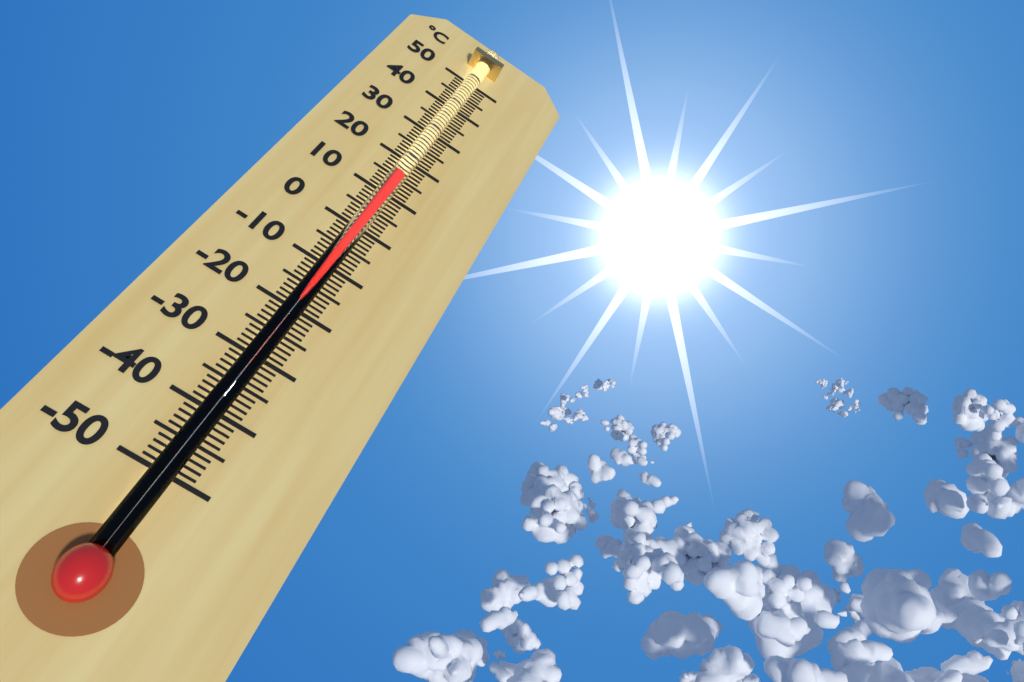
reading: 14 °C
